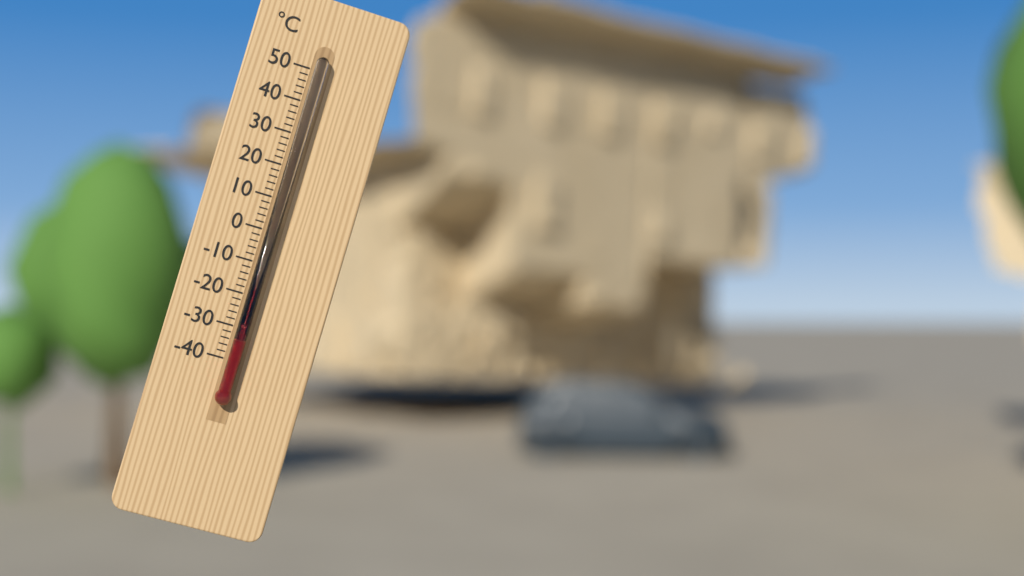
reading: -34 °C
